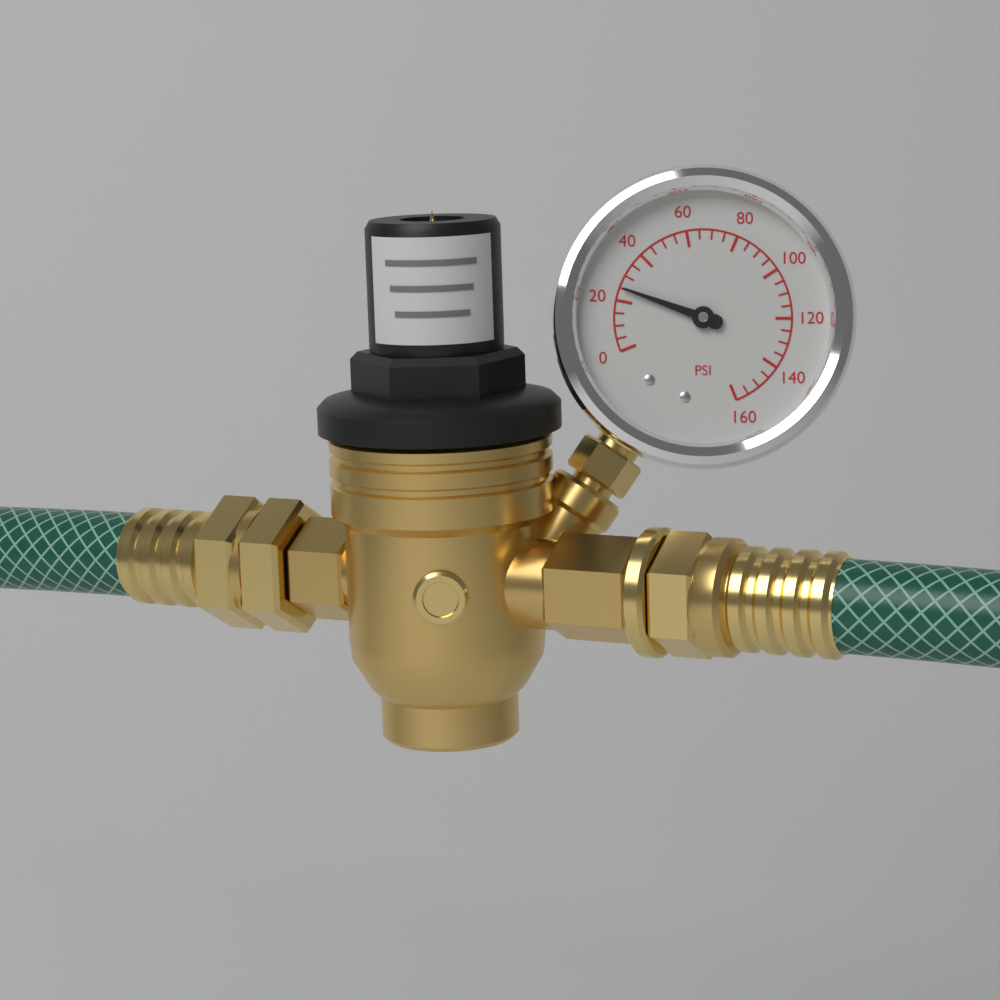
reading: 25 psi
